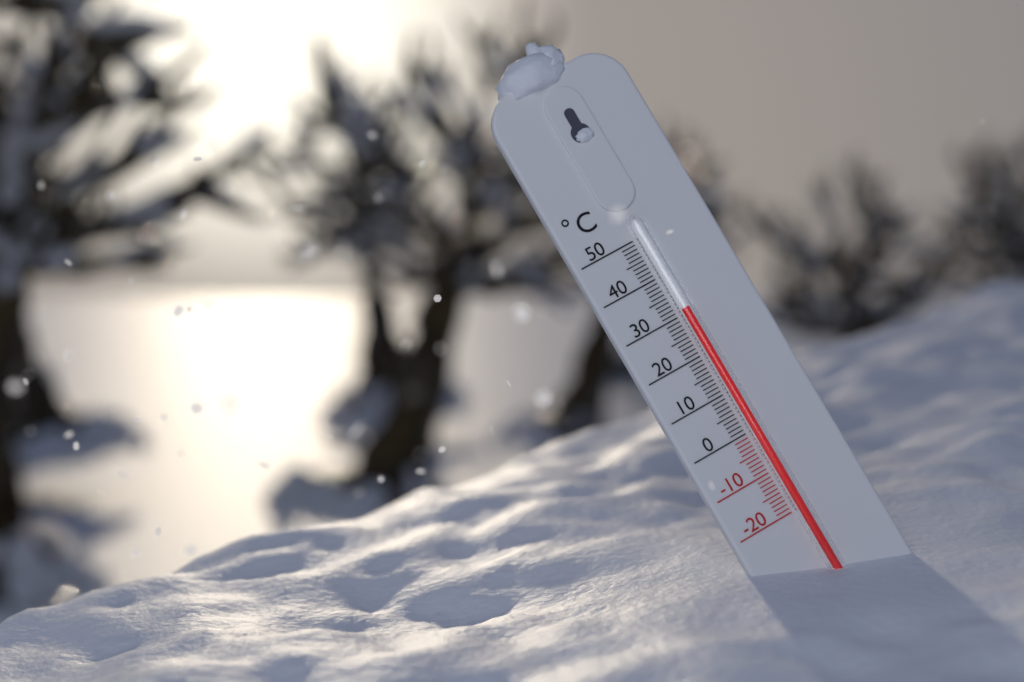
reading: 31 °C
